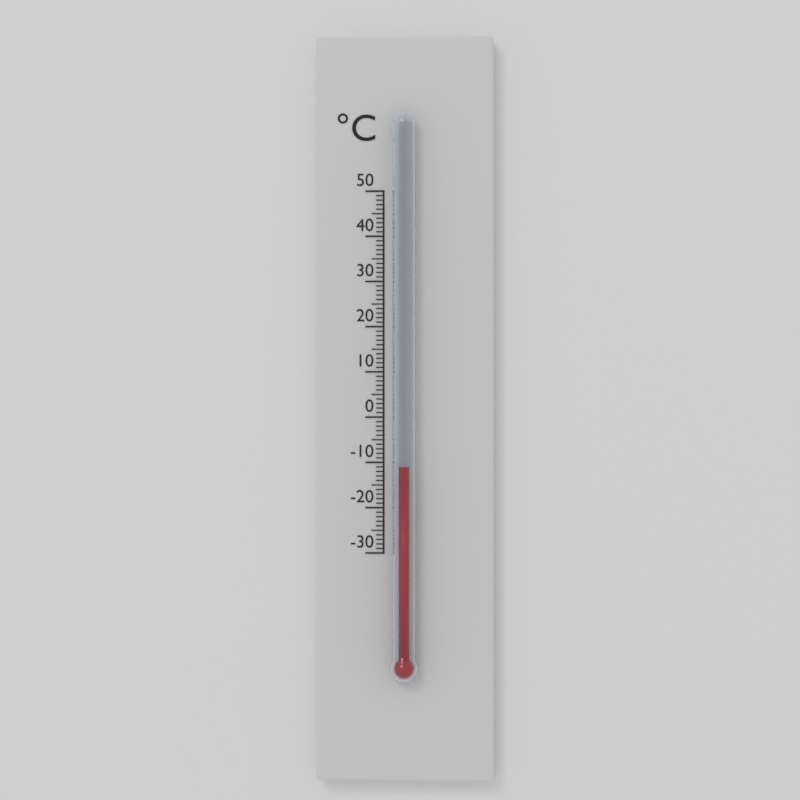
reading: -11 °C
